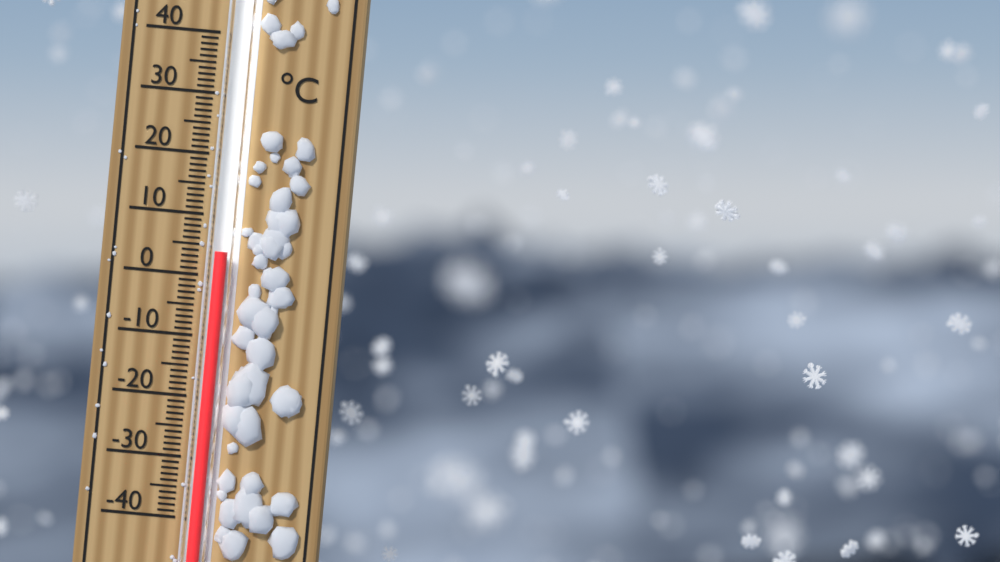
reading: 4 °C
